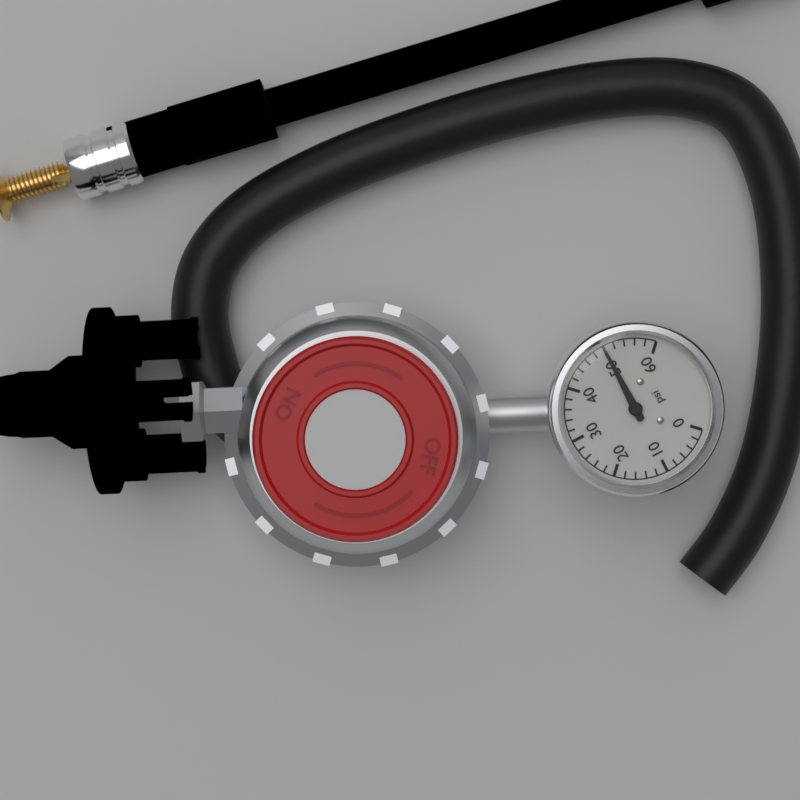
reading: 50 psi
